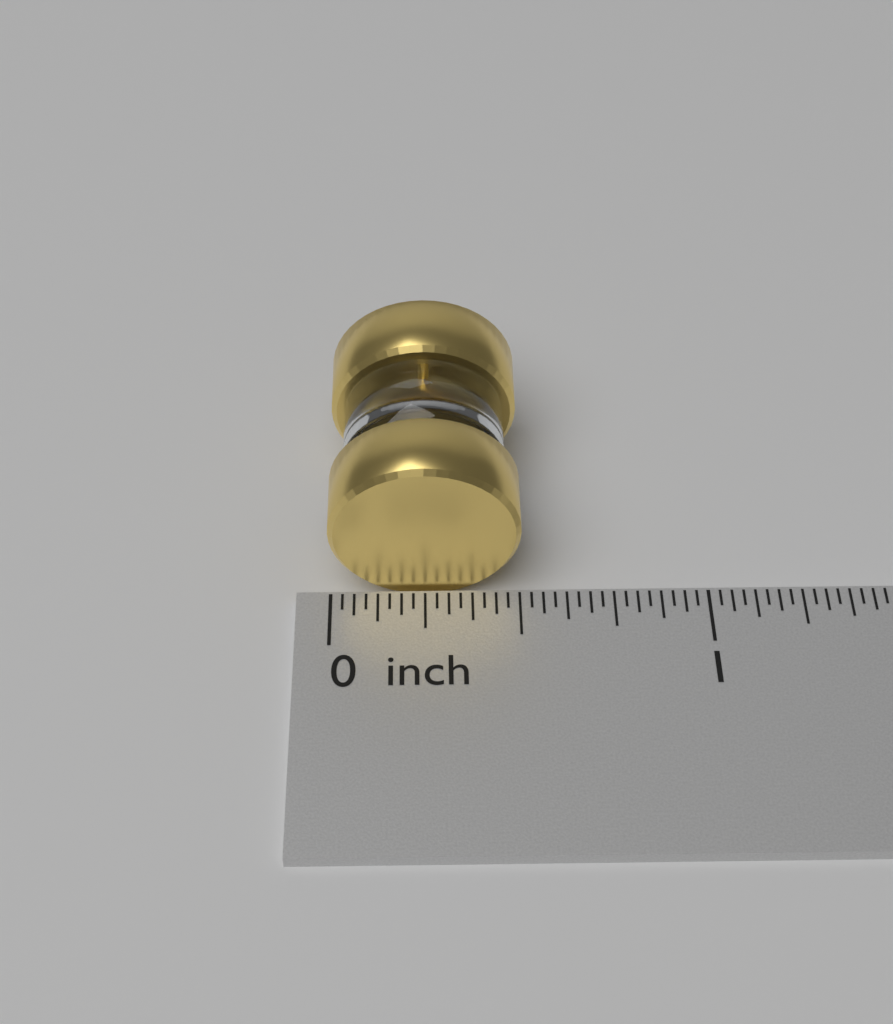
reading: 0.50000 inch
